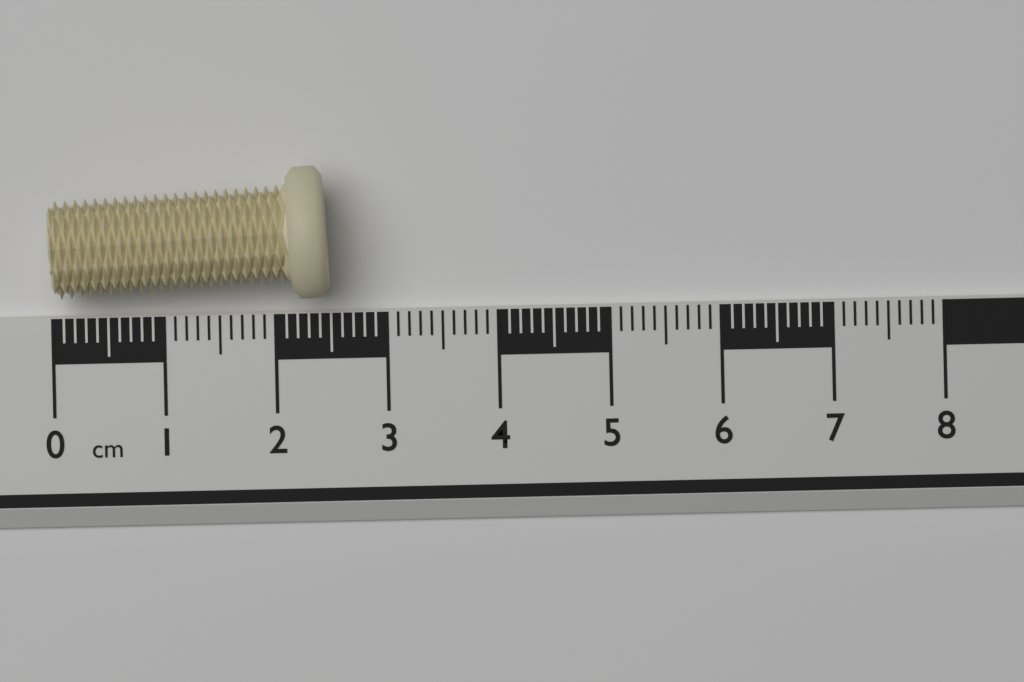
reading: 2.5 cm
